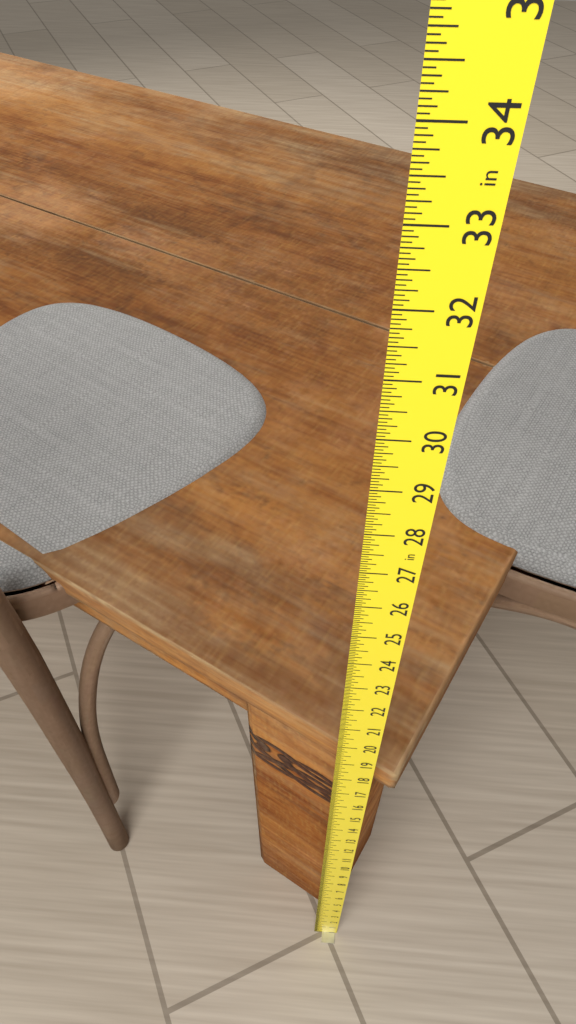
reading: 18.1250 in
